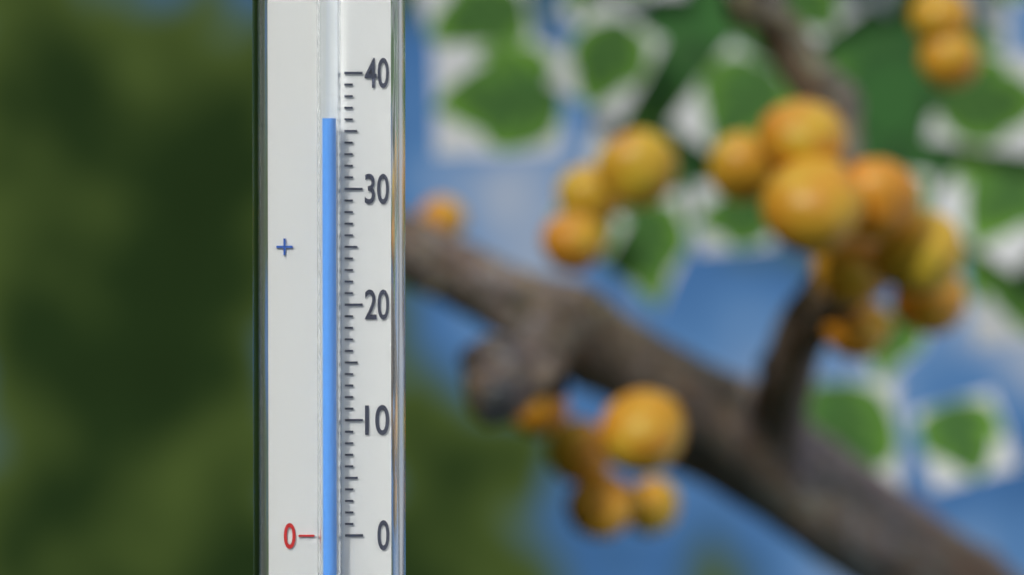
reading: 36 (no unit)
